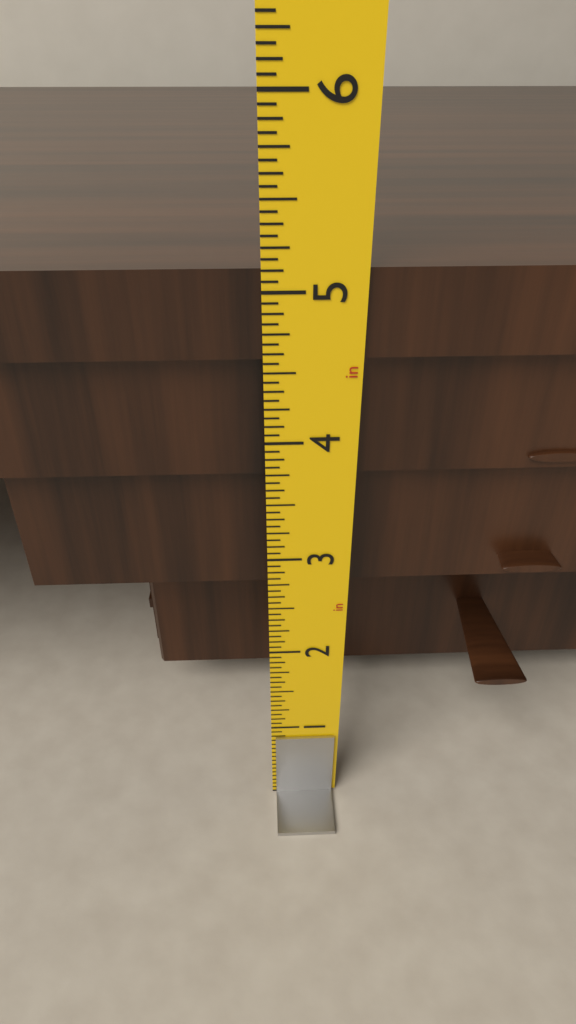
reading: 5.1250 in
